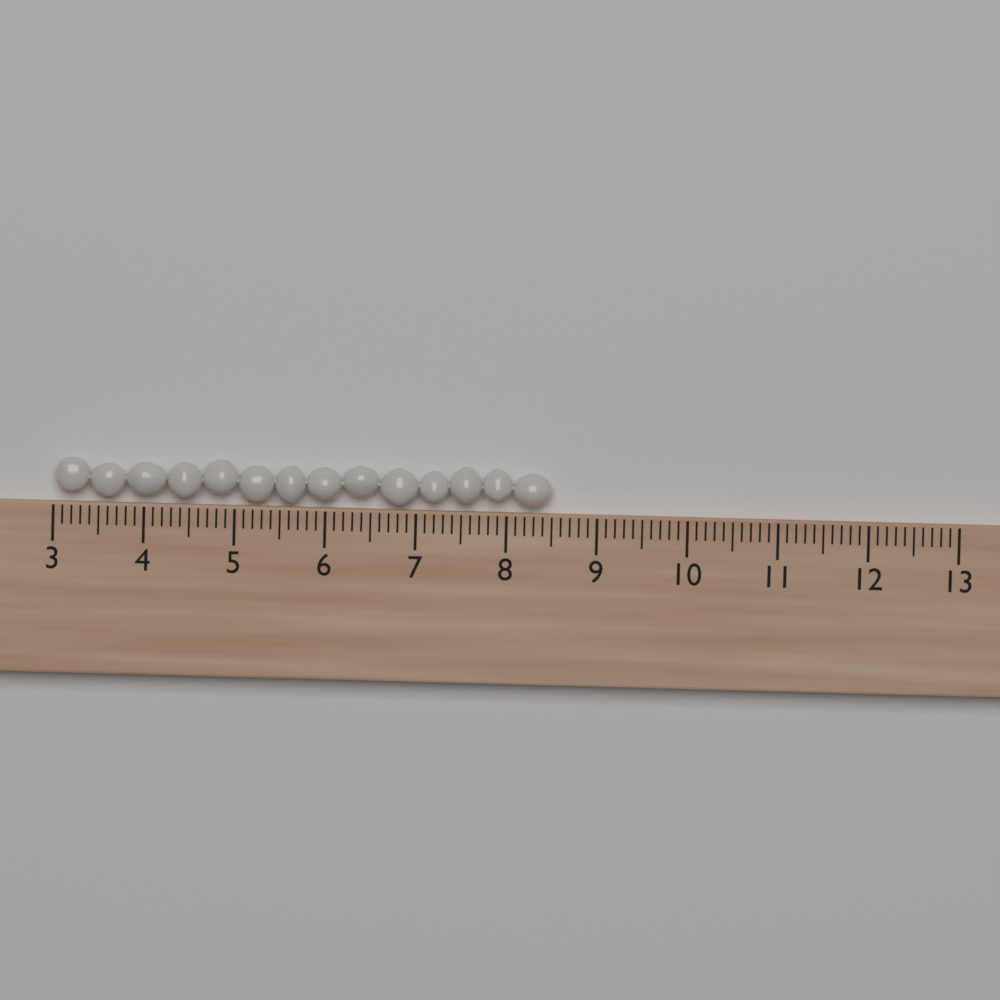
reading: 8.5 (no unit)
